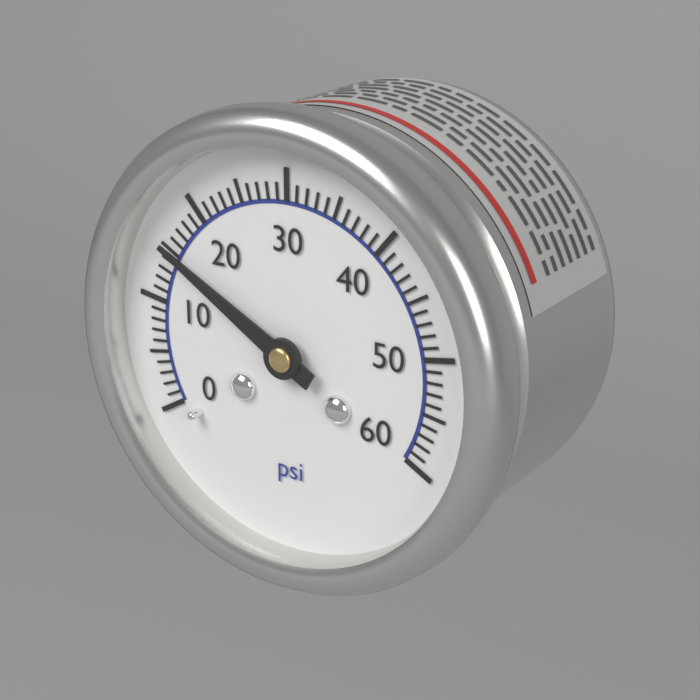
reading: 15 psi
